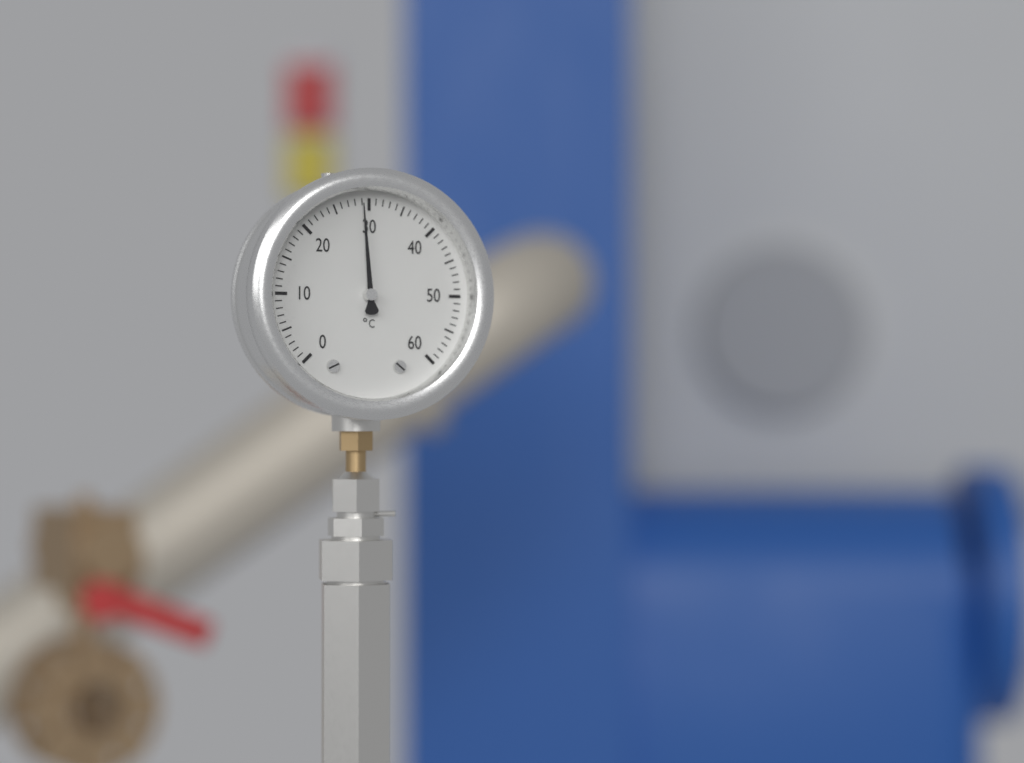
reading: 29 °C
